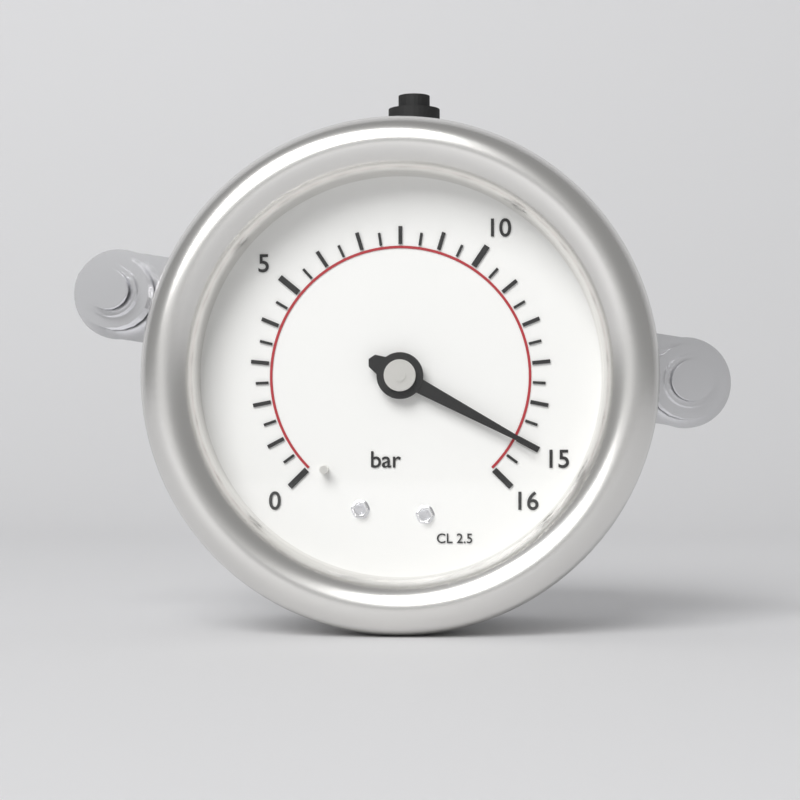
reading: 15.0 bar
